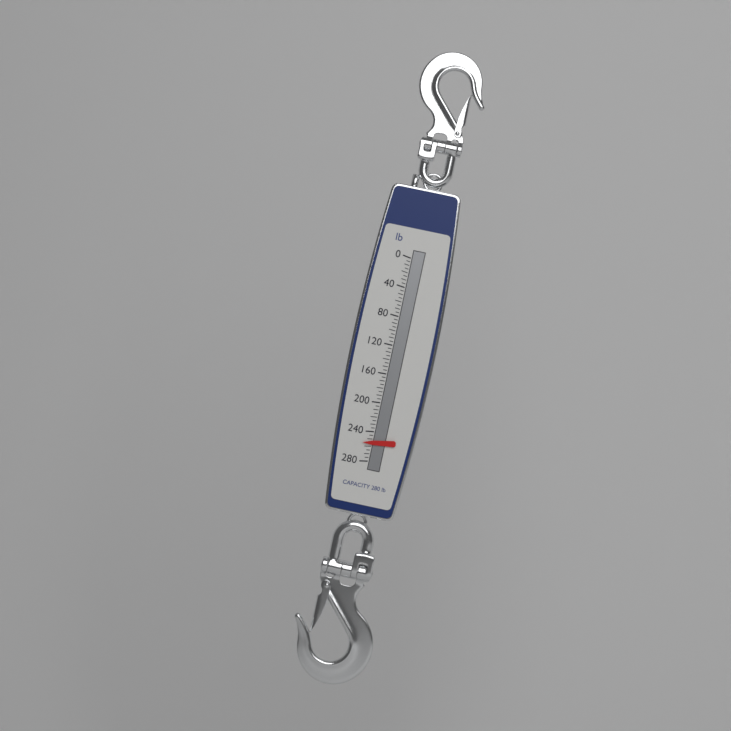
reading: 255 lb
